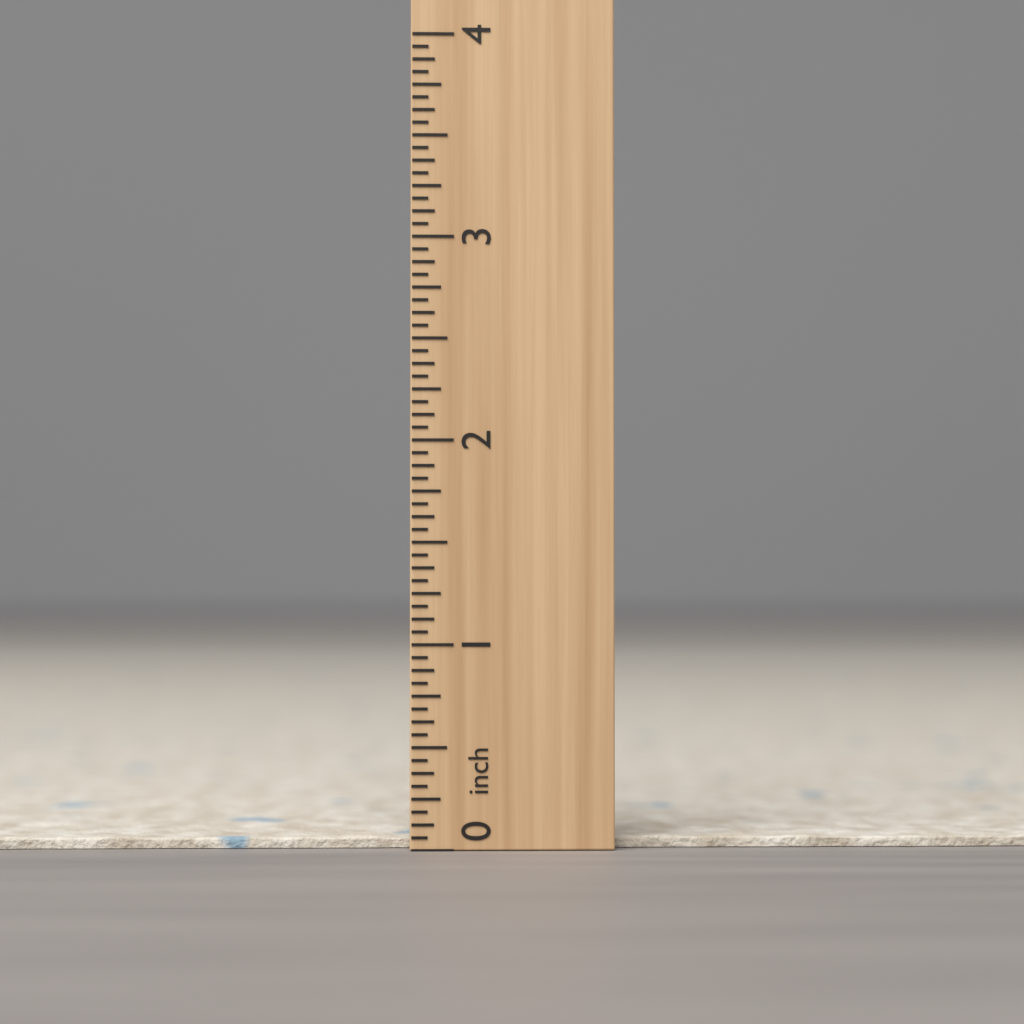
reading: 0.0625 inch
